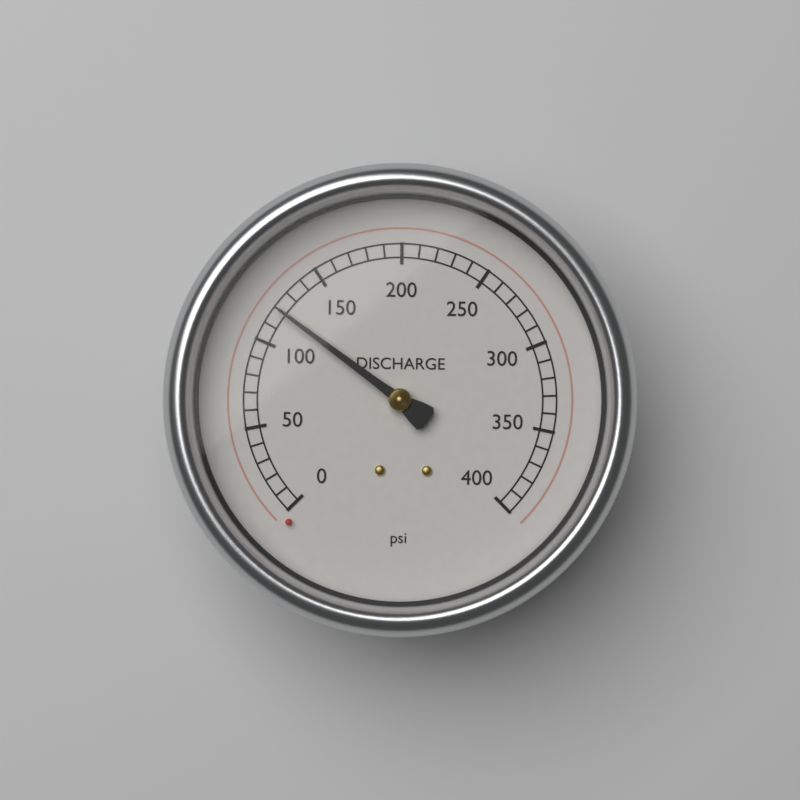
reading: 120 psi
